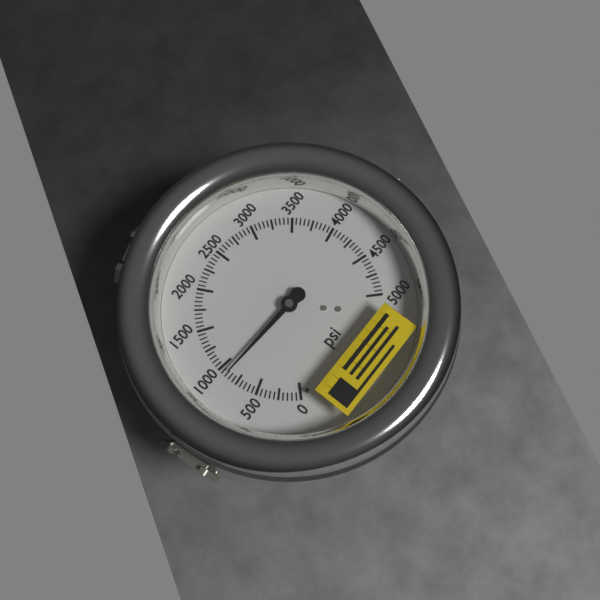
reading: 900 psi
